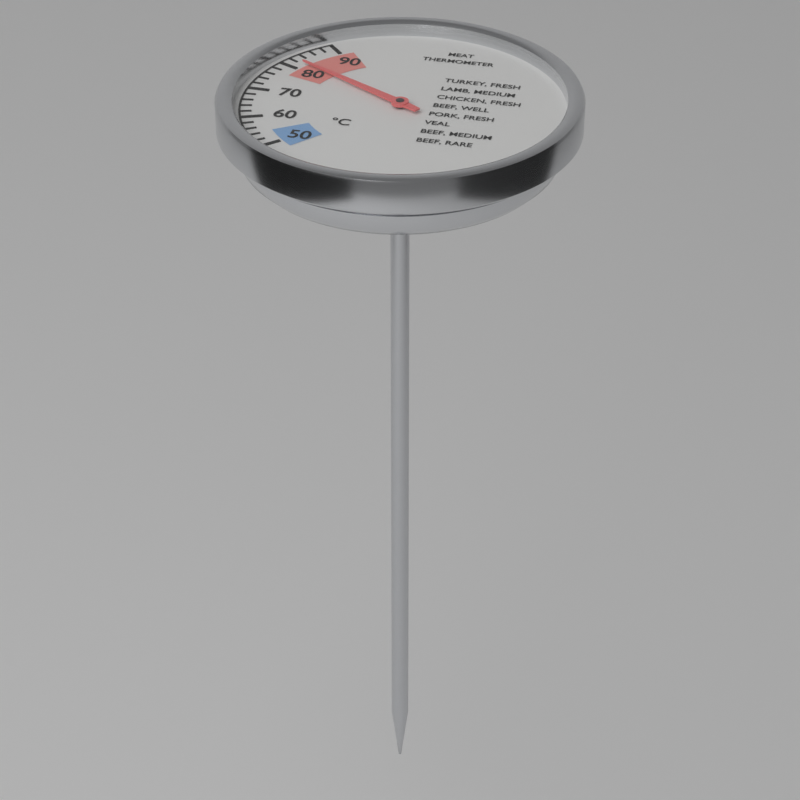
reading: 82 °C
